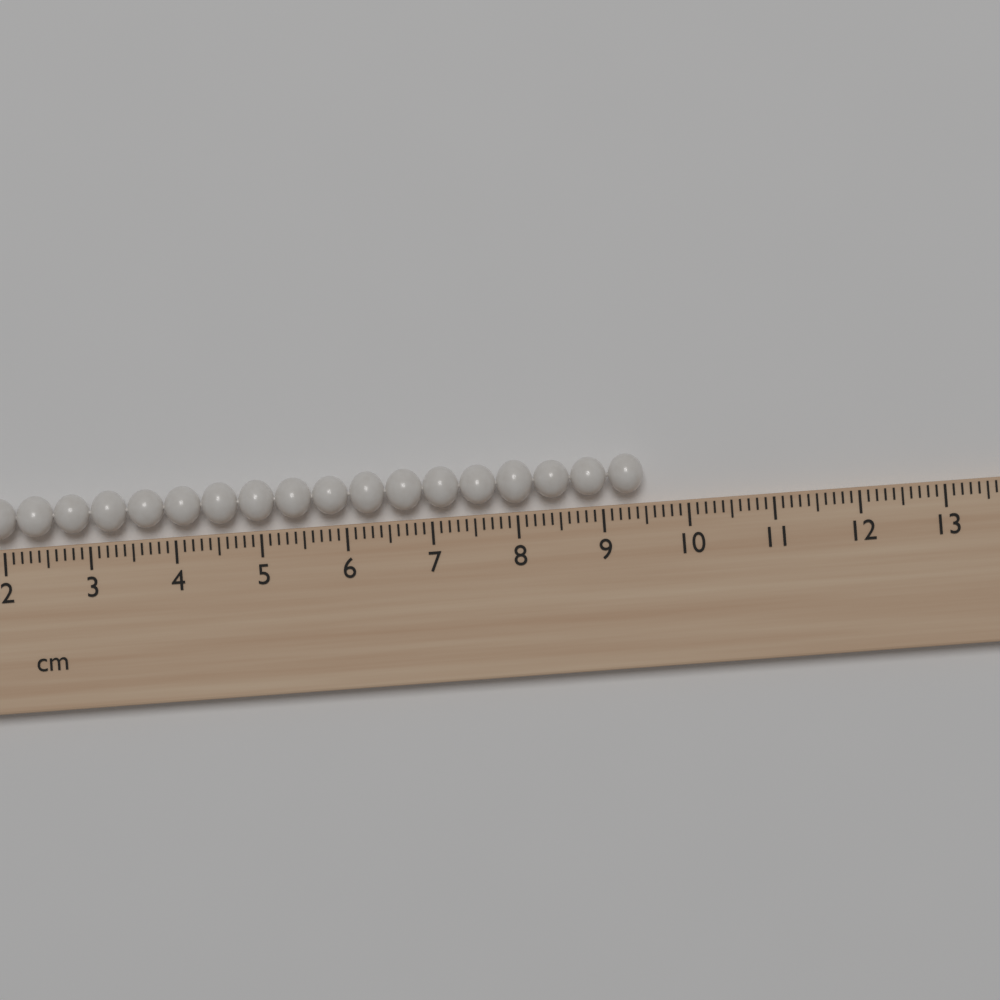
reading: 9.5 cm
